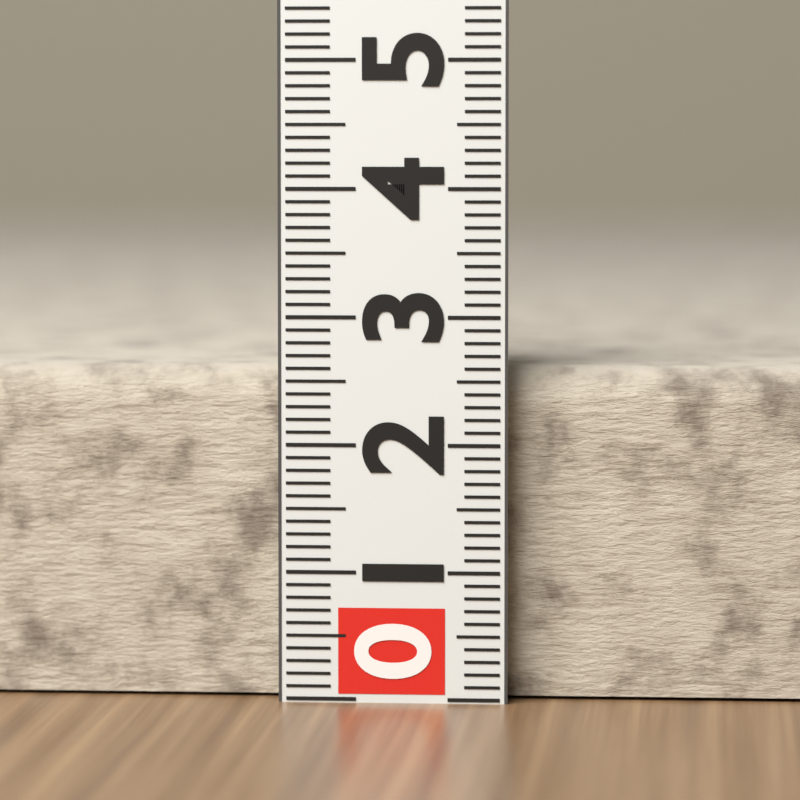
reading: 2.6 (no unit)
